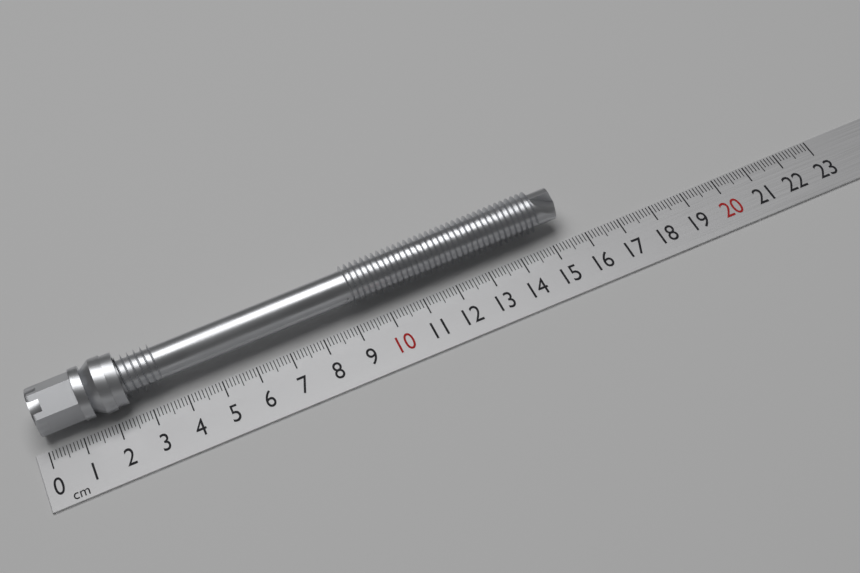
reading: 15.5 cm
